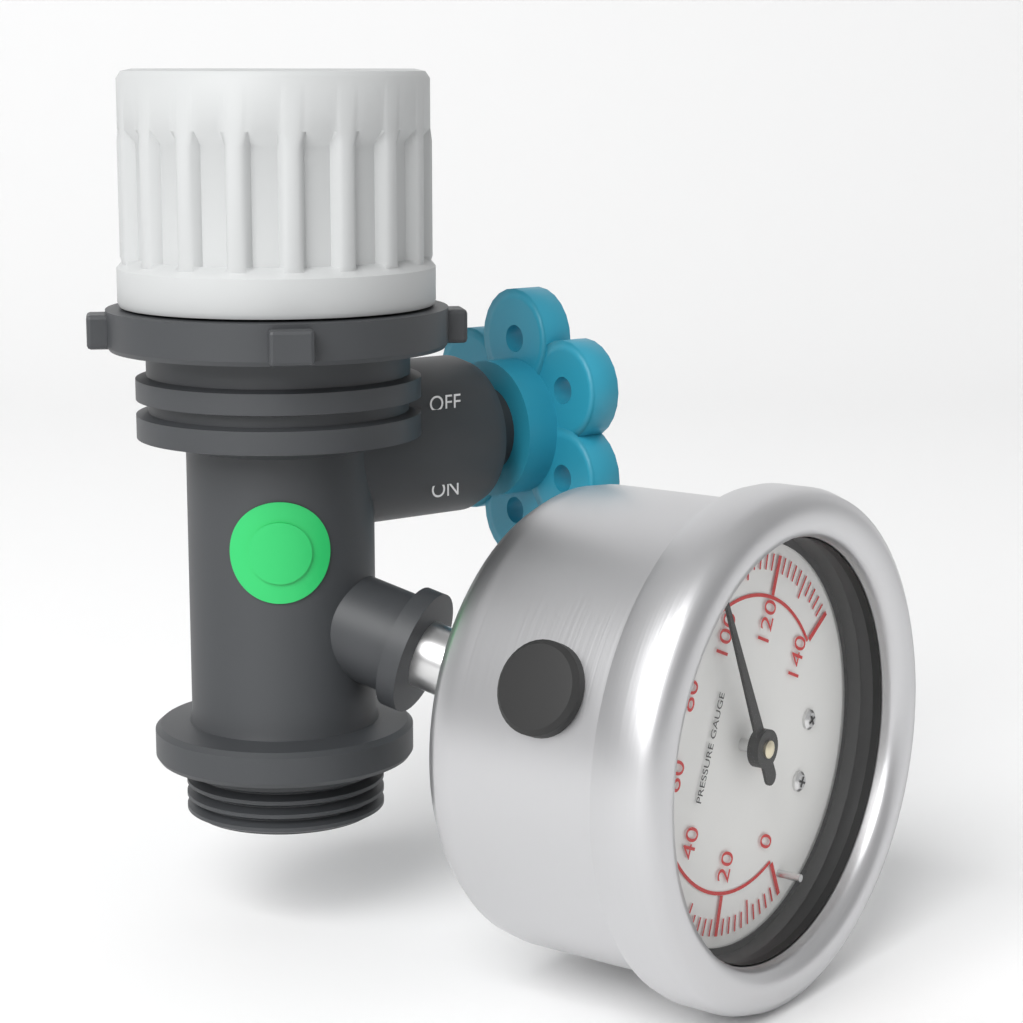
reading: 96 psi
